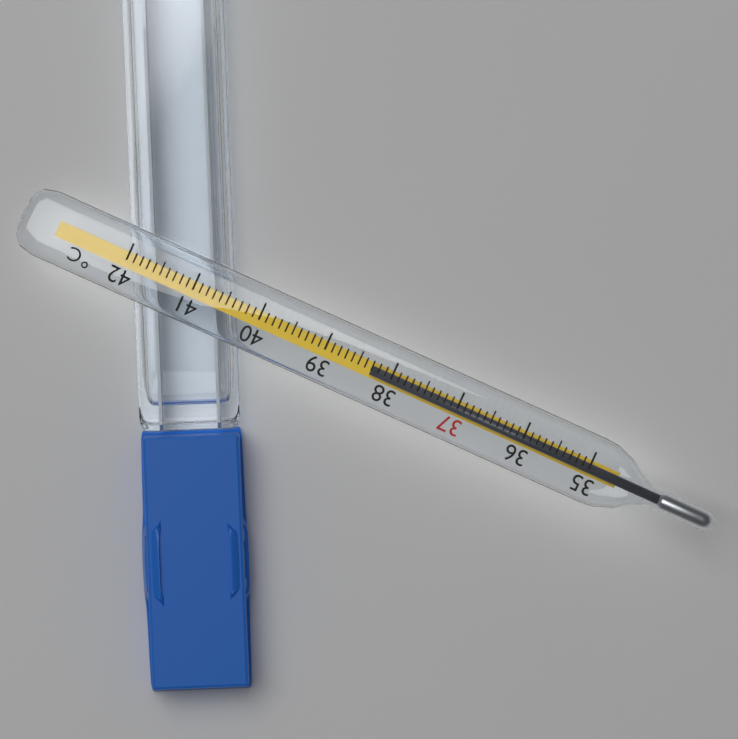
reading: 38.3 °C
